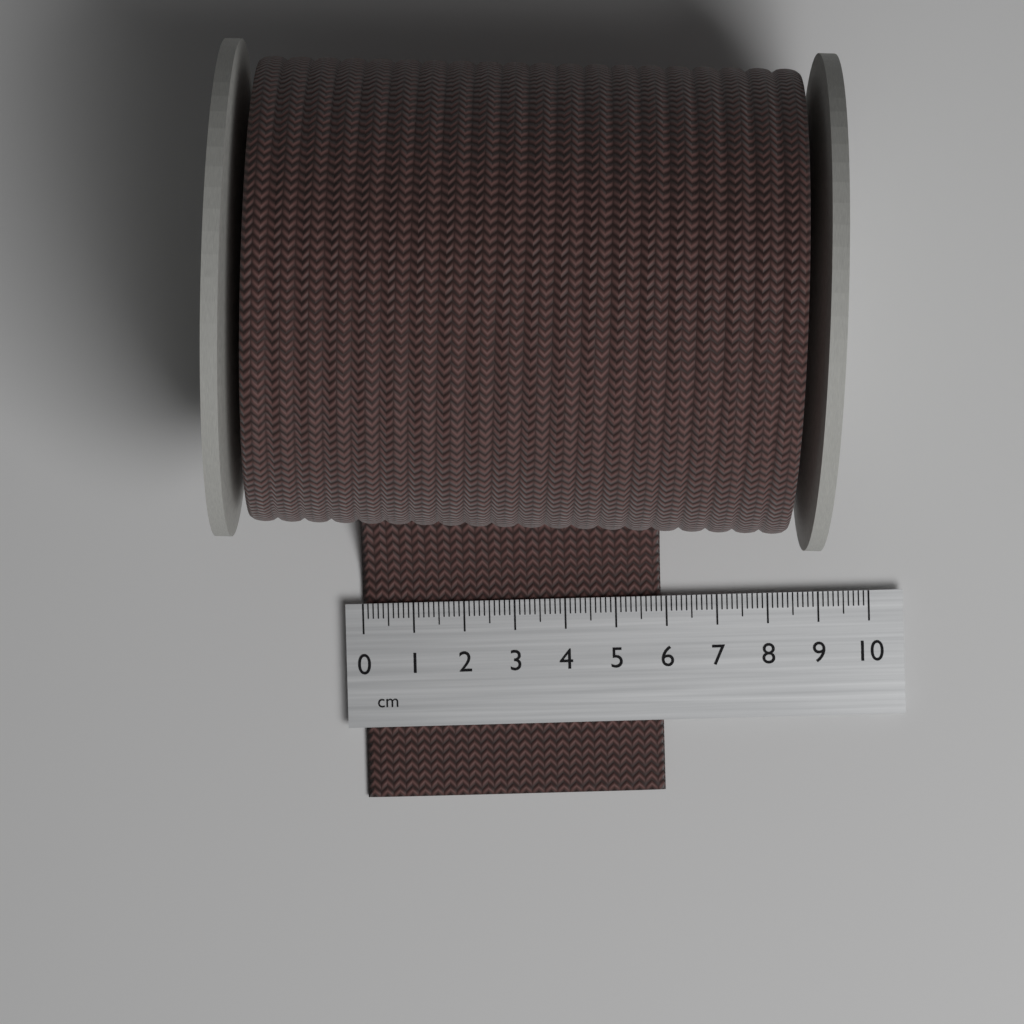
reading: 5.9 cm
